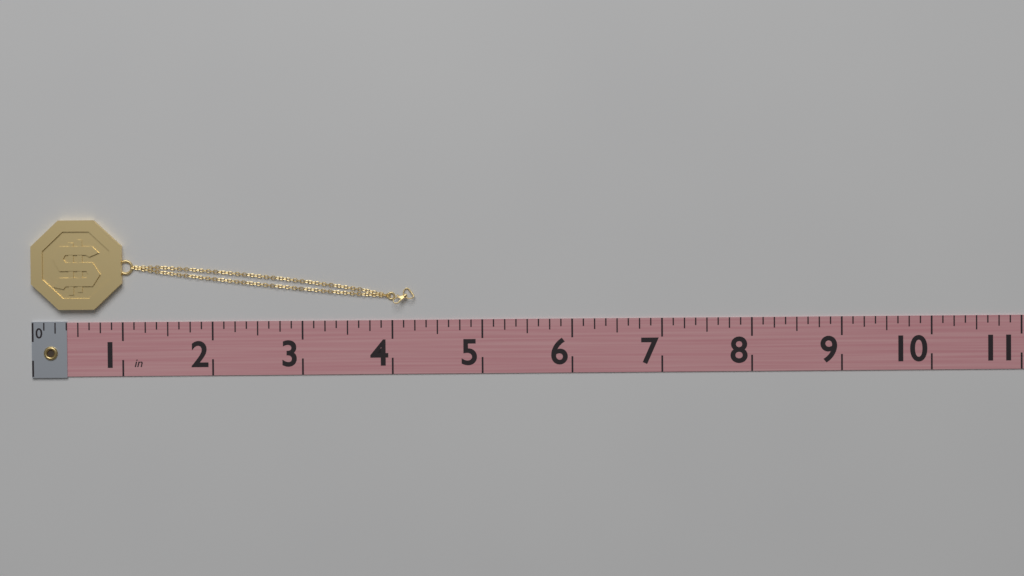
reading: 4.250 in
